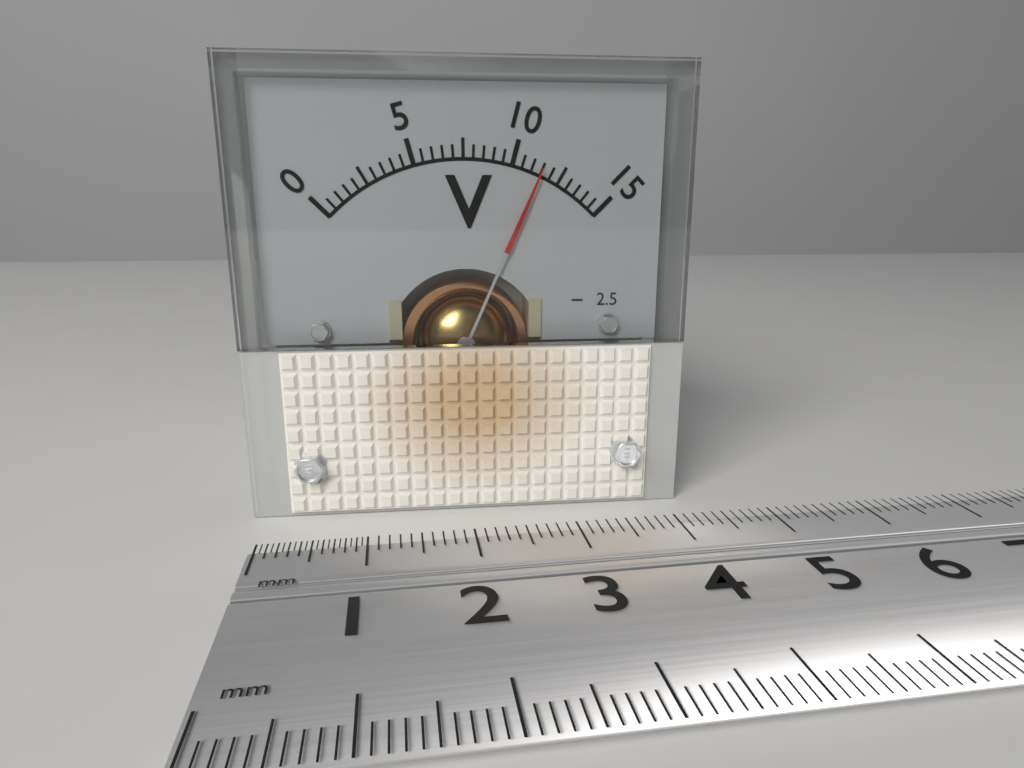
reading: 11.5 V
